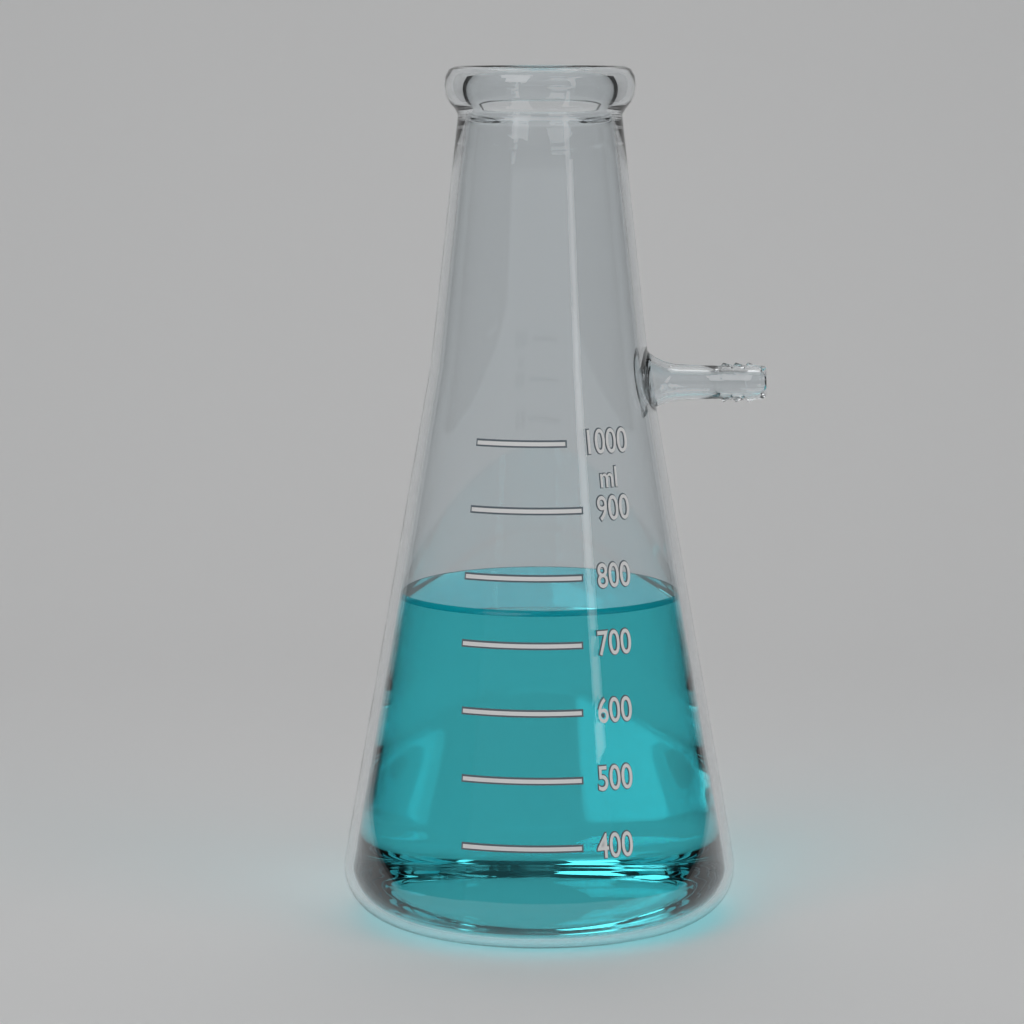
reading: 750 ml
